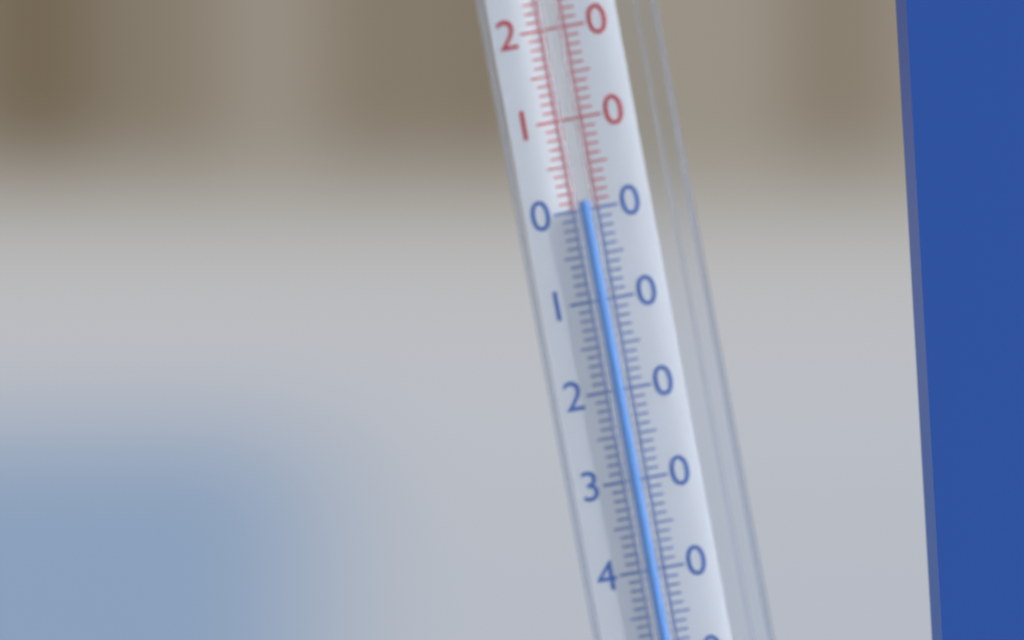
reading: 1 °C
